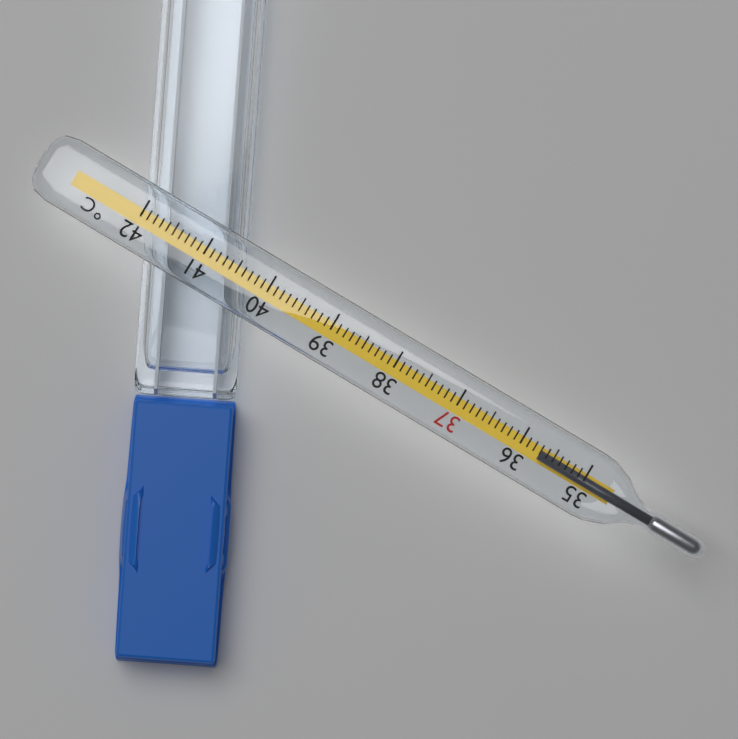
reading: 35.7 °C
